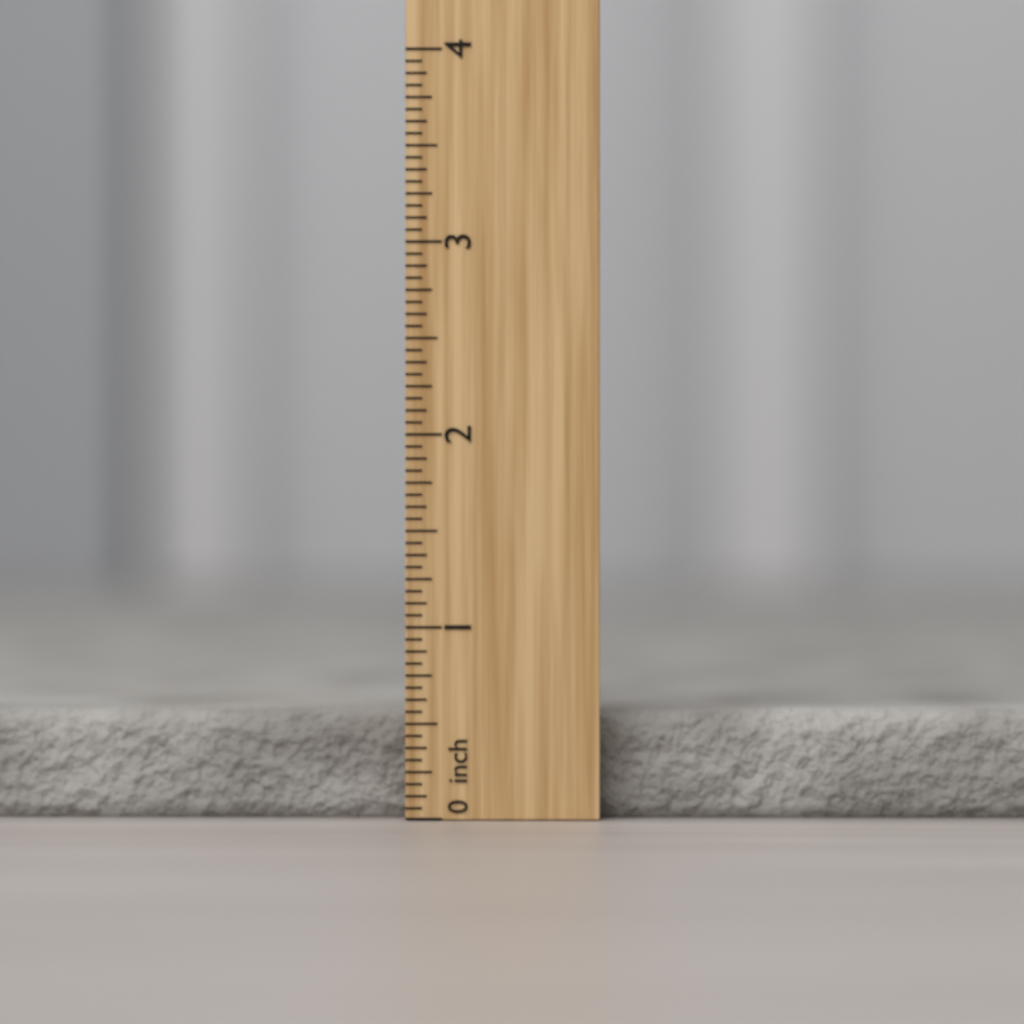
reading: 0.5625 inch
